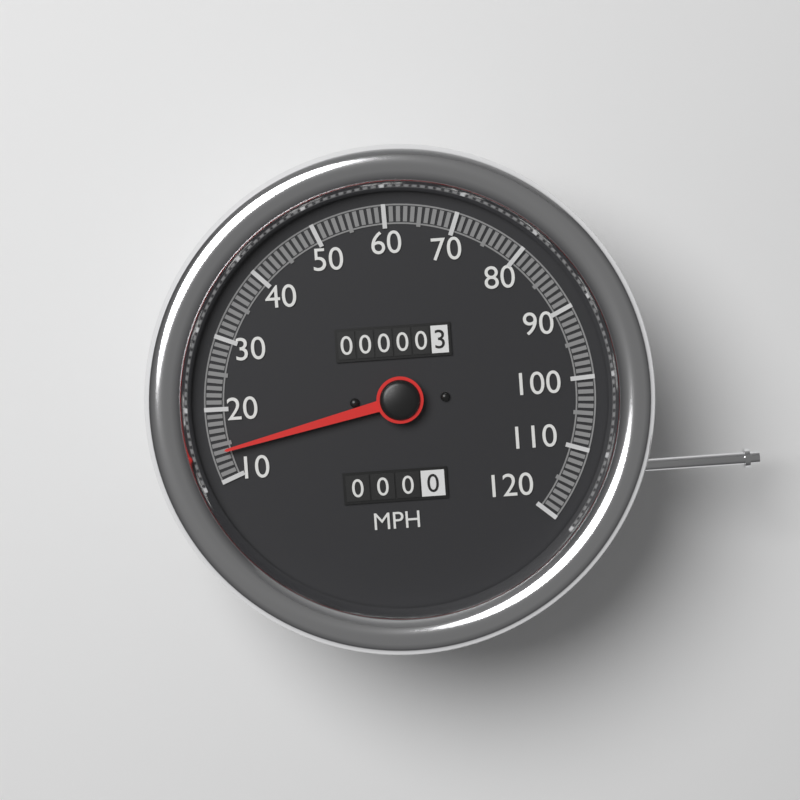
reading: 14 MPH
